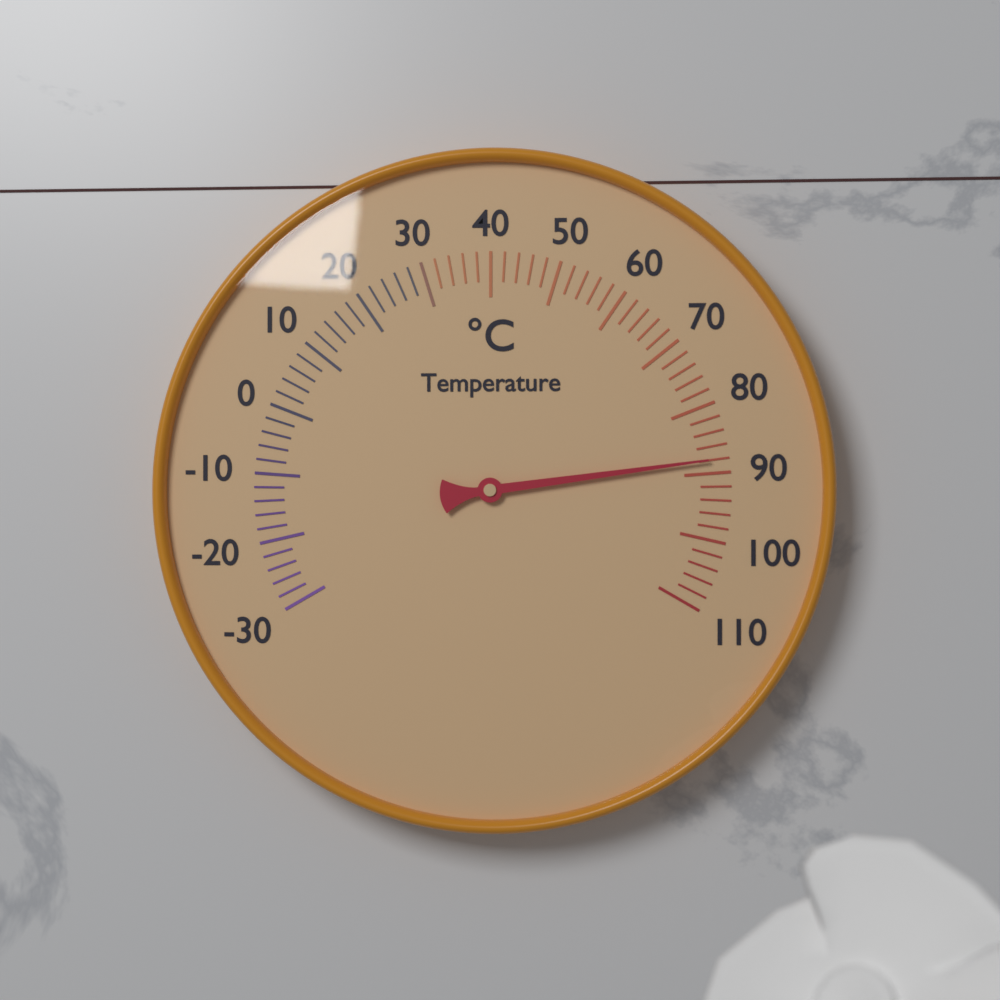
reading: 88 °C
